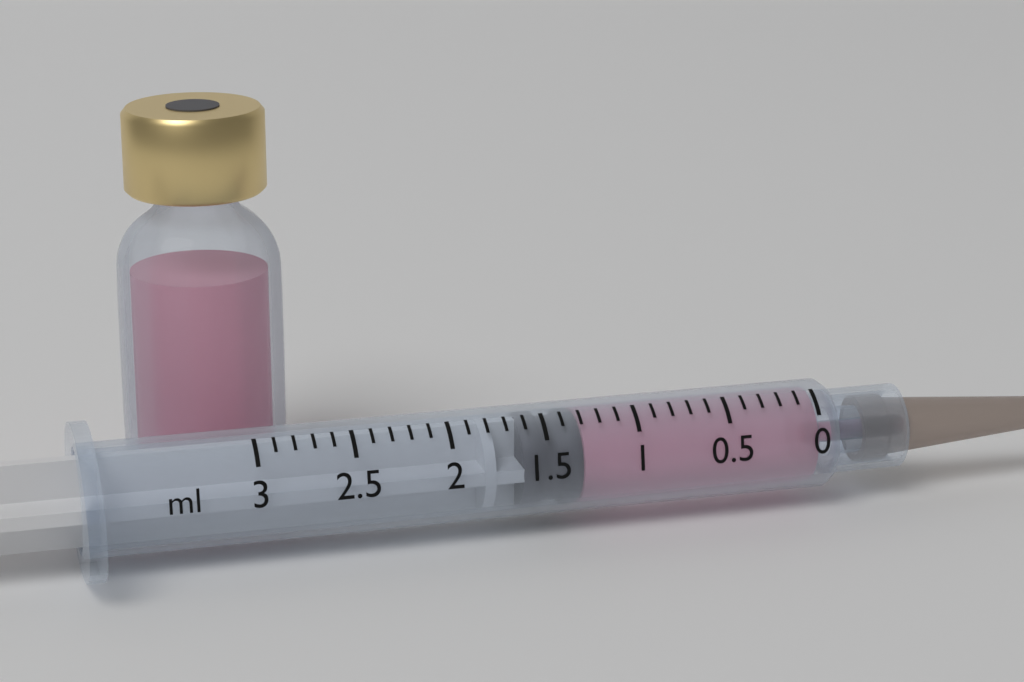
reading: 1.3 ml
